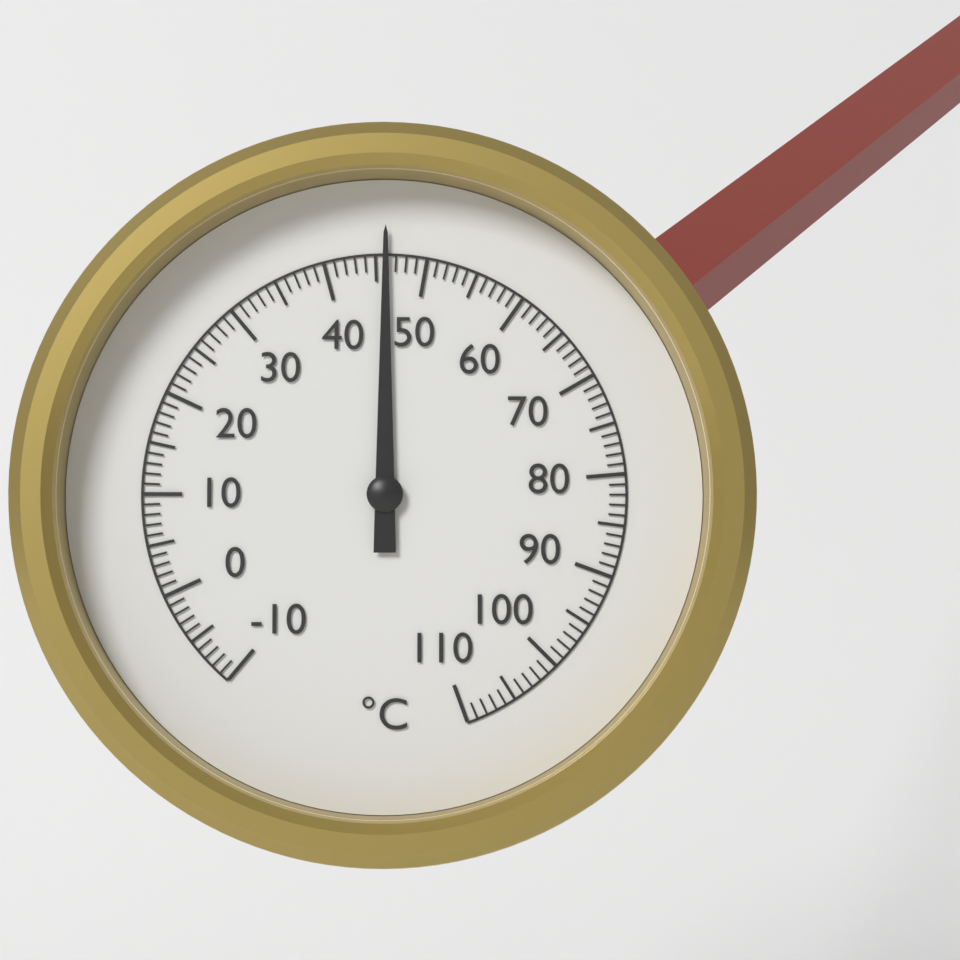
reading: 46 °C
